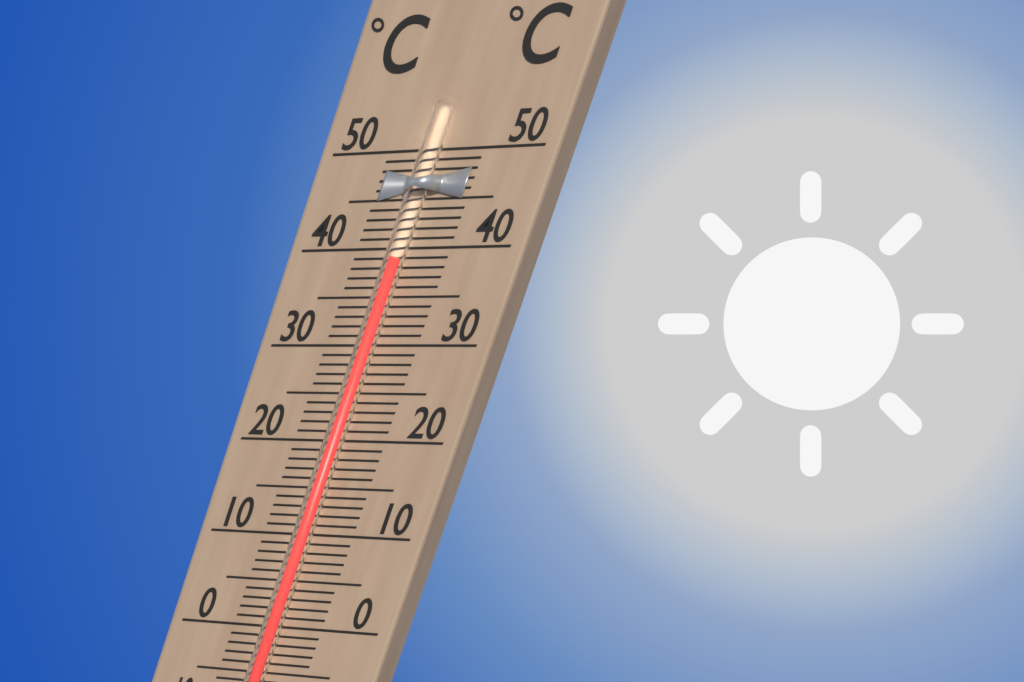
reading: 39 °C
